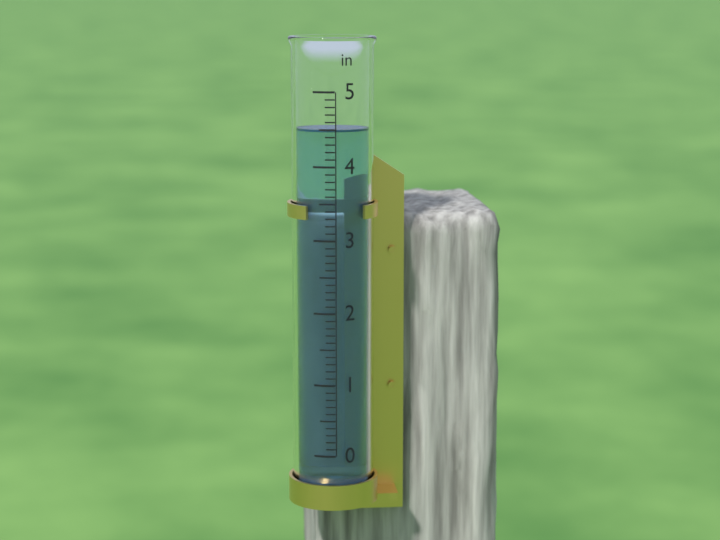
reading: 4.5 in
